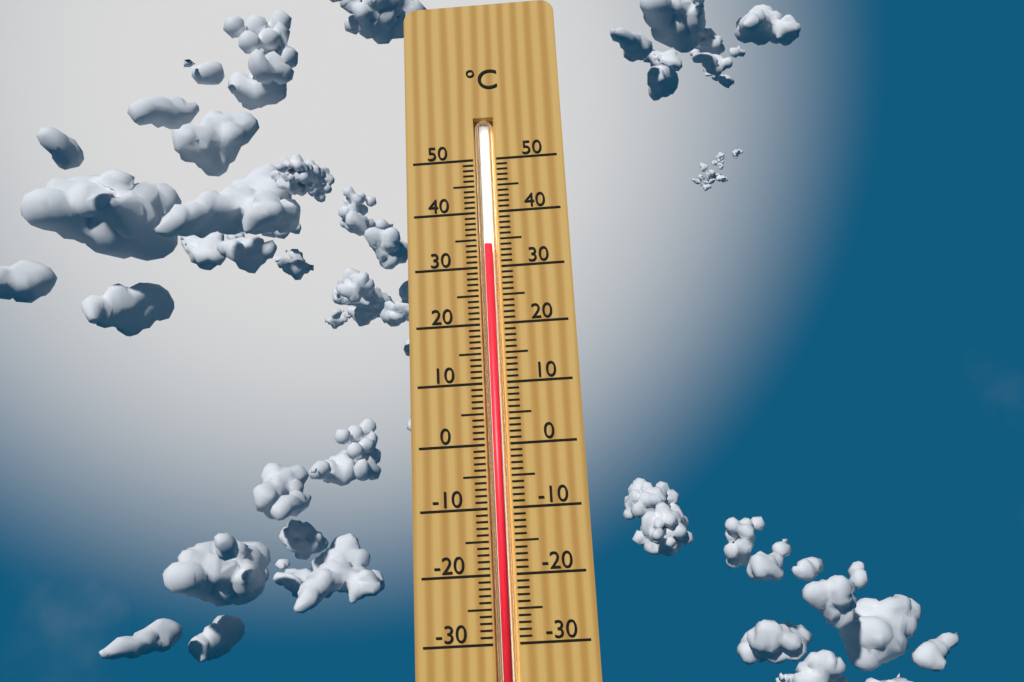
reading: 34 °C
